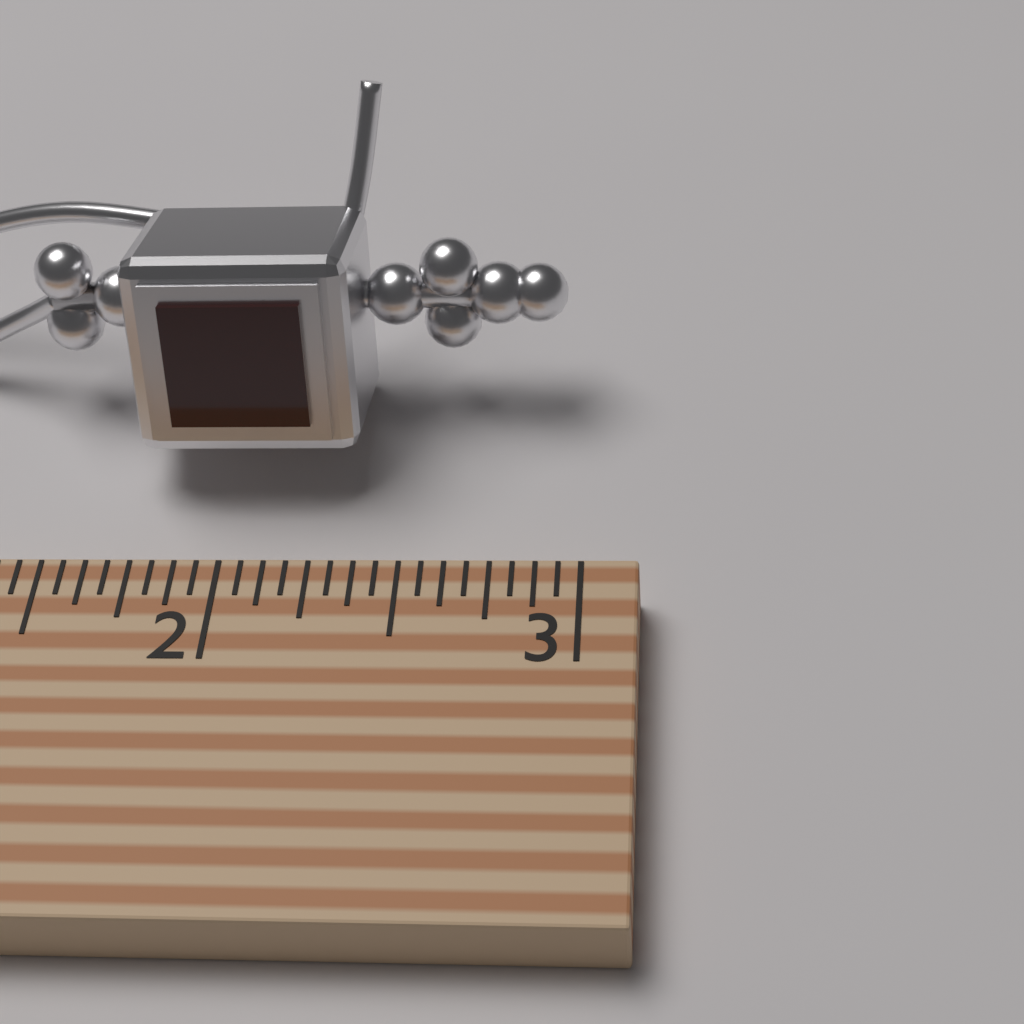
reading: 2.9375 (no unit)
